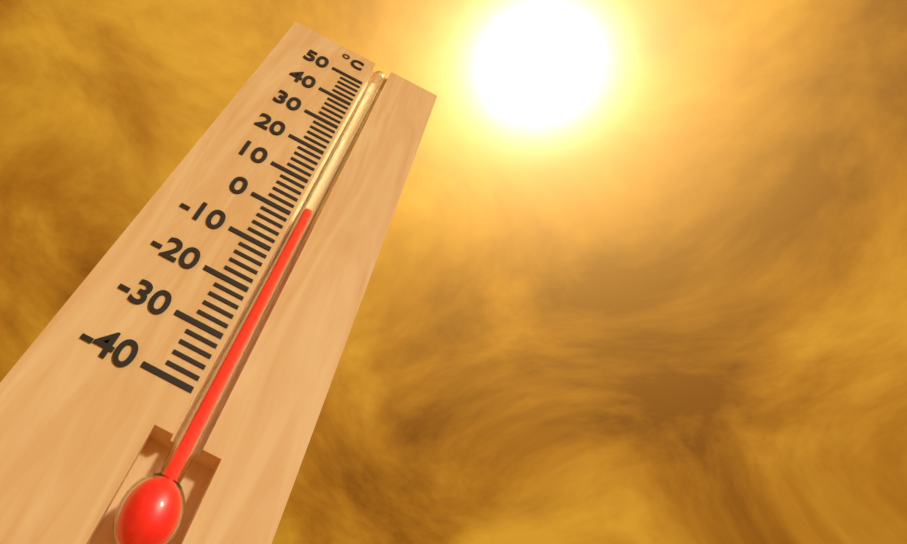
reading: 2 °C
